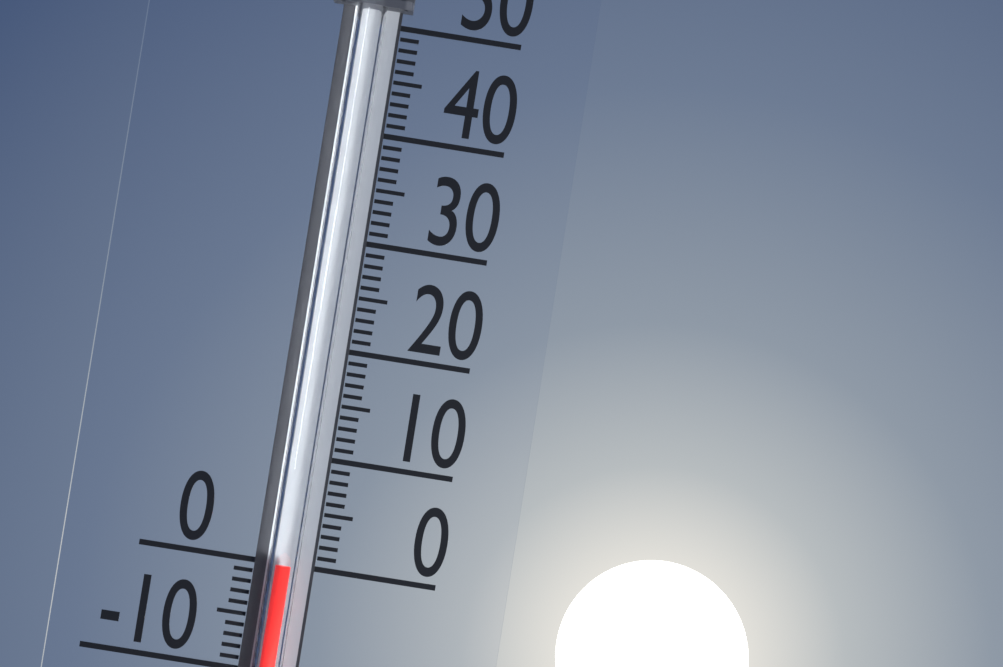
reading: 0 (no unit)
